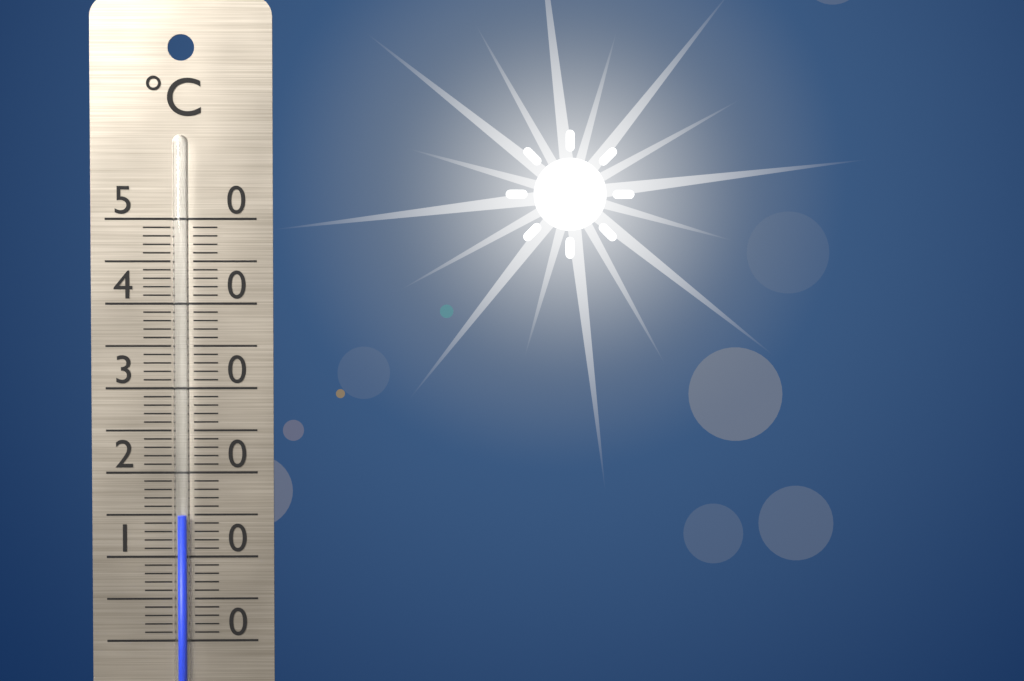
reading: 15 °C
